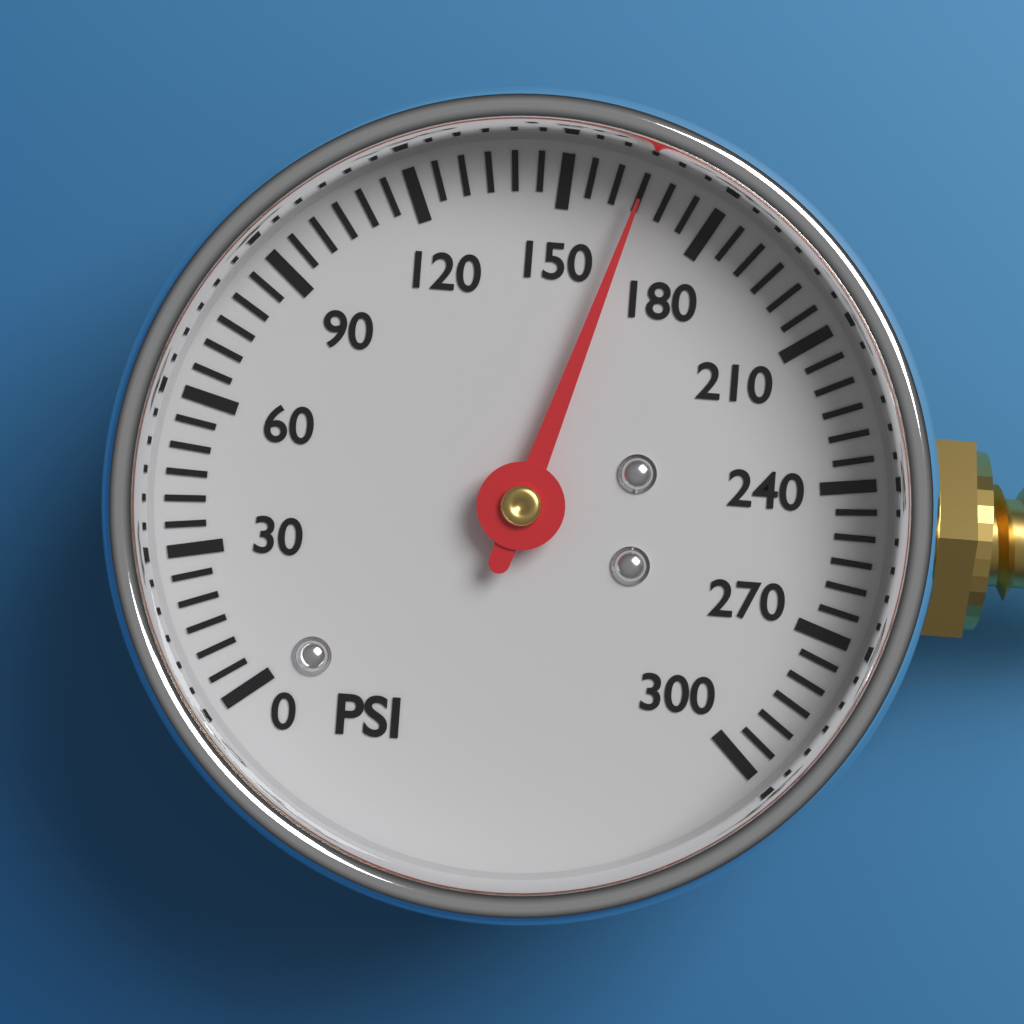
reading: 165 psi
